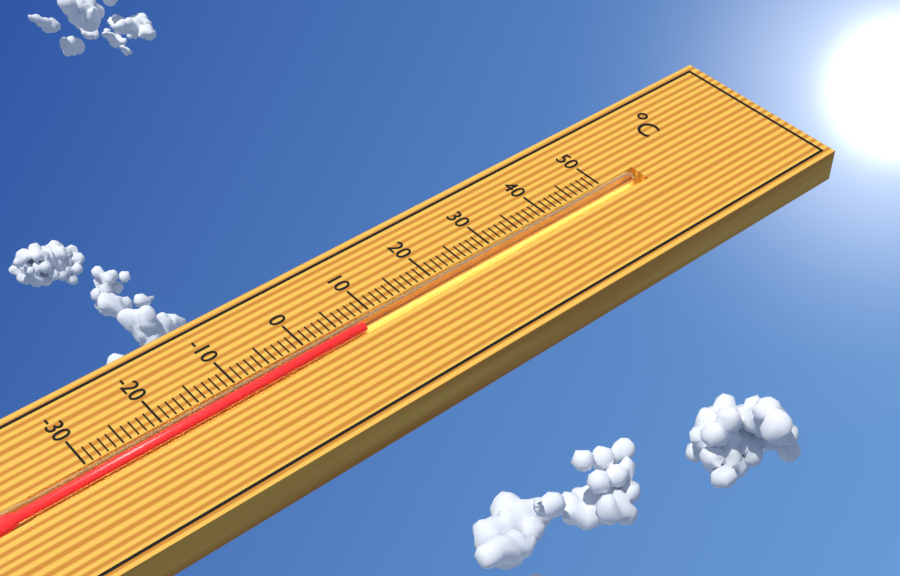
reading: 8 °C
